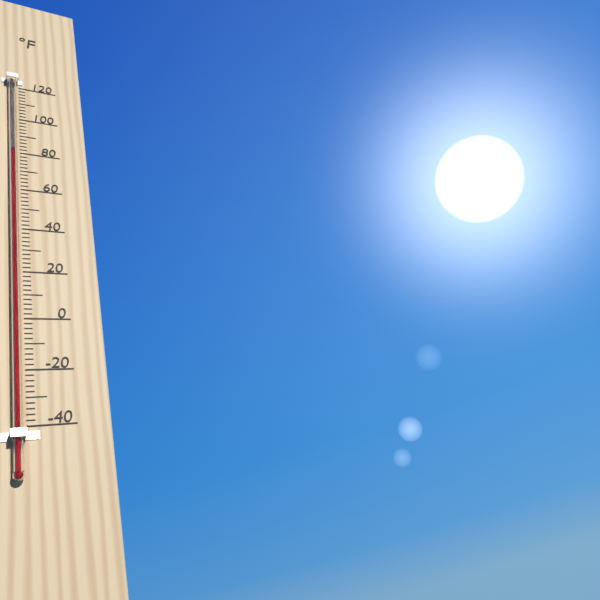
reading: 80 °F
